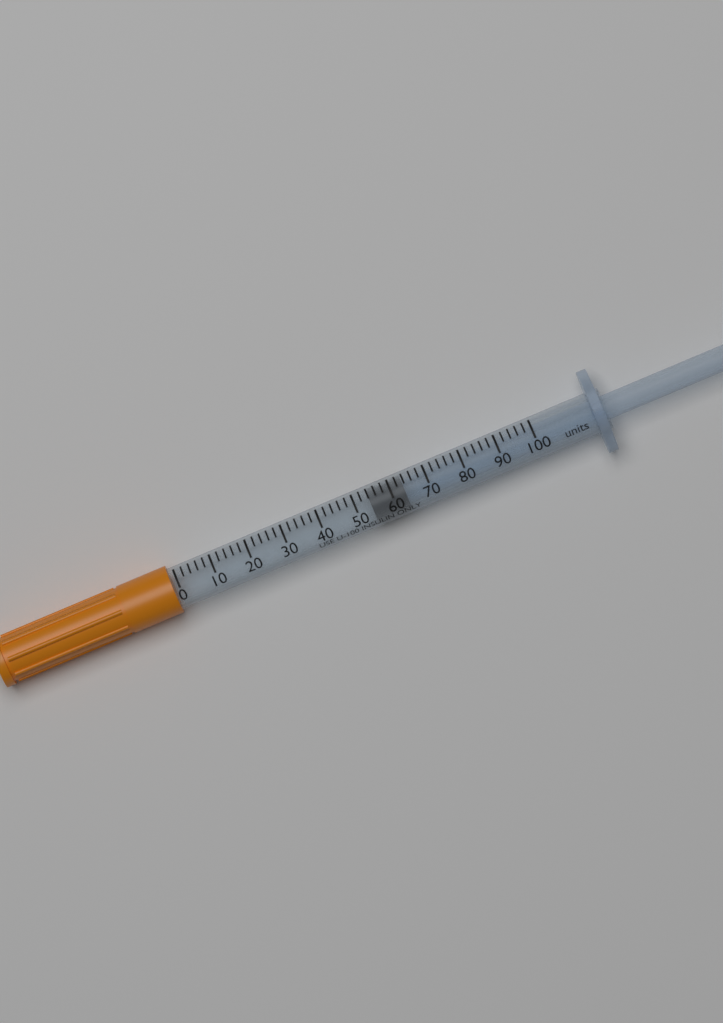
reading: 54 units
